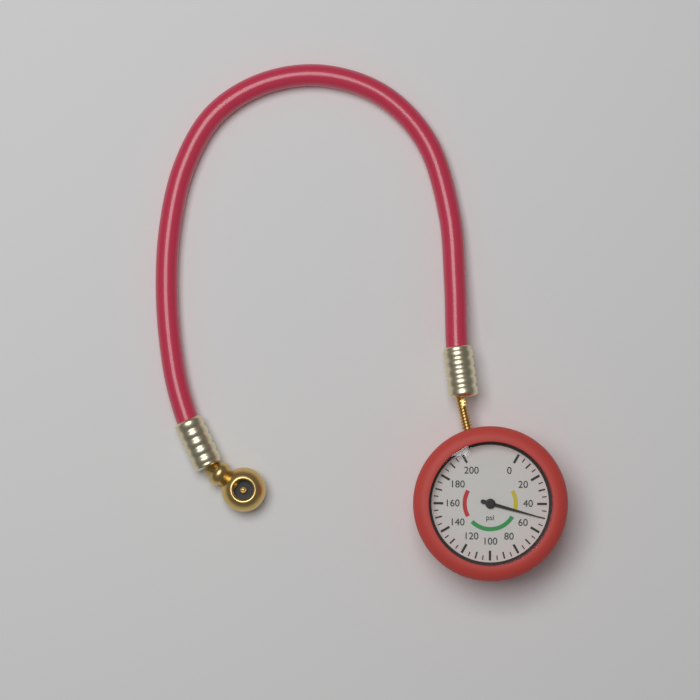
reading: 50 psi
